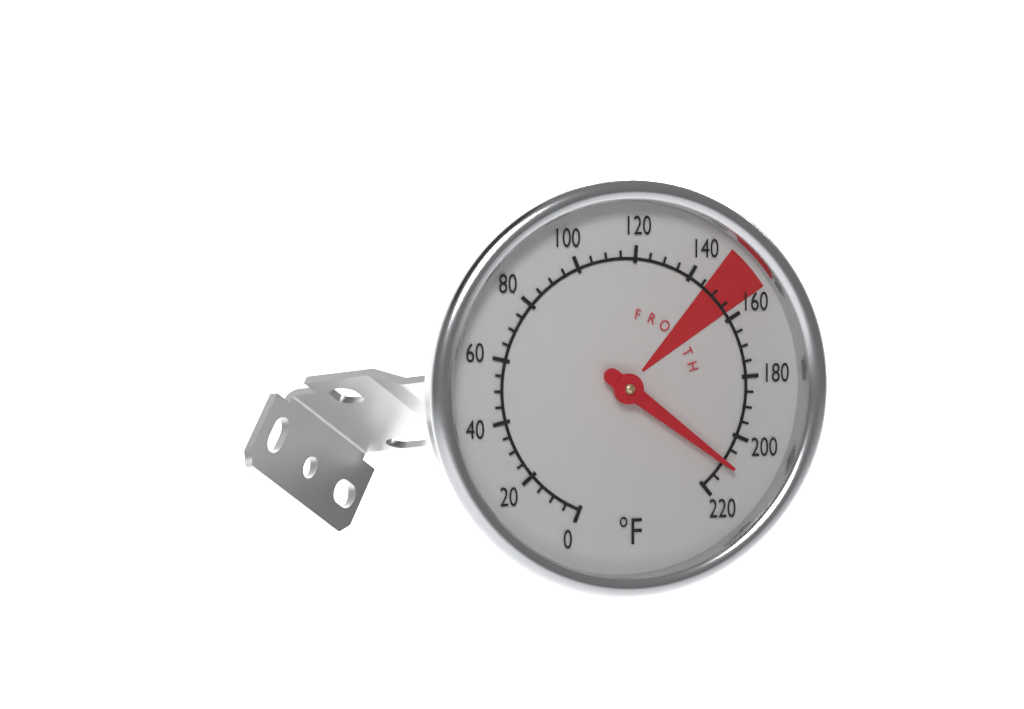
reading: 210 °F
